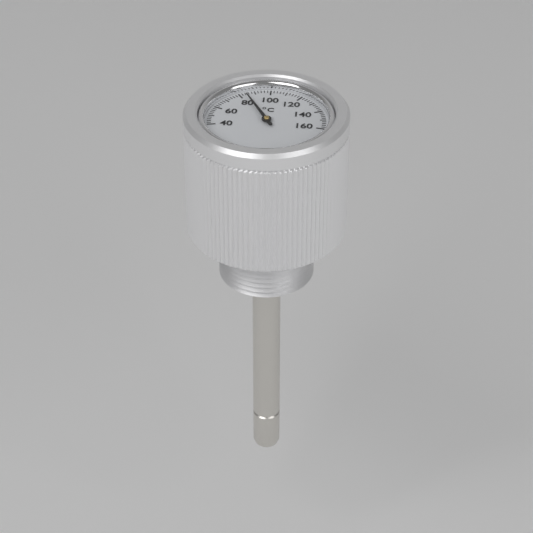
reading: 84 °C
